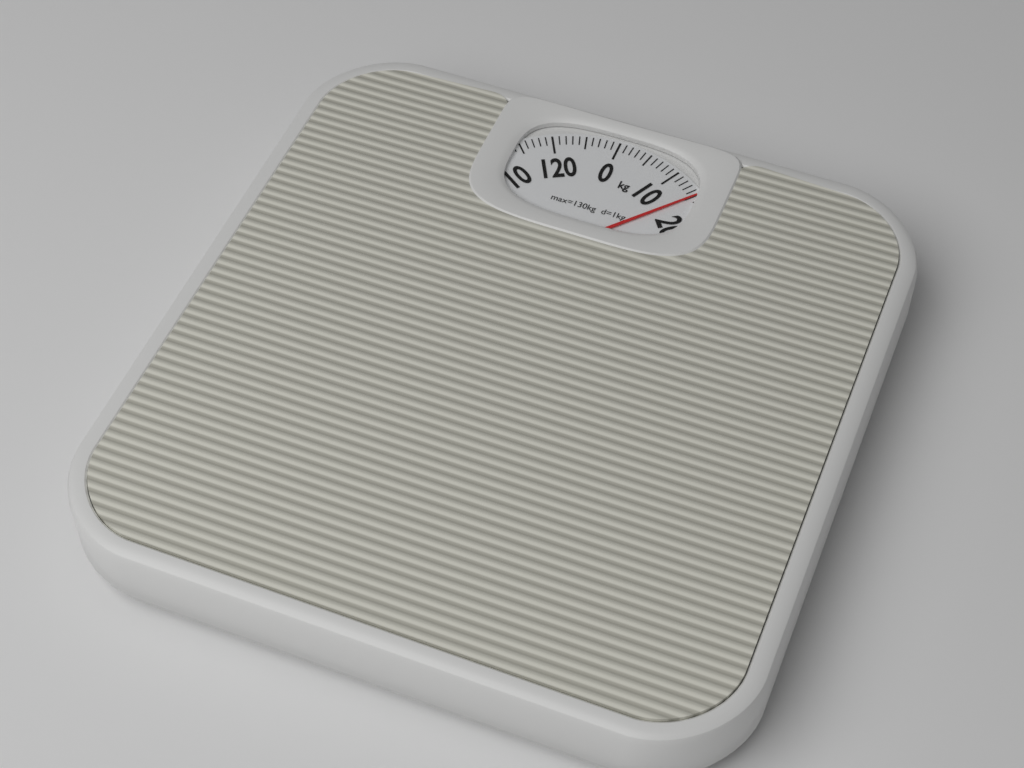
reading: 15 kg
